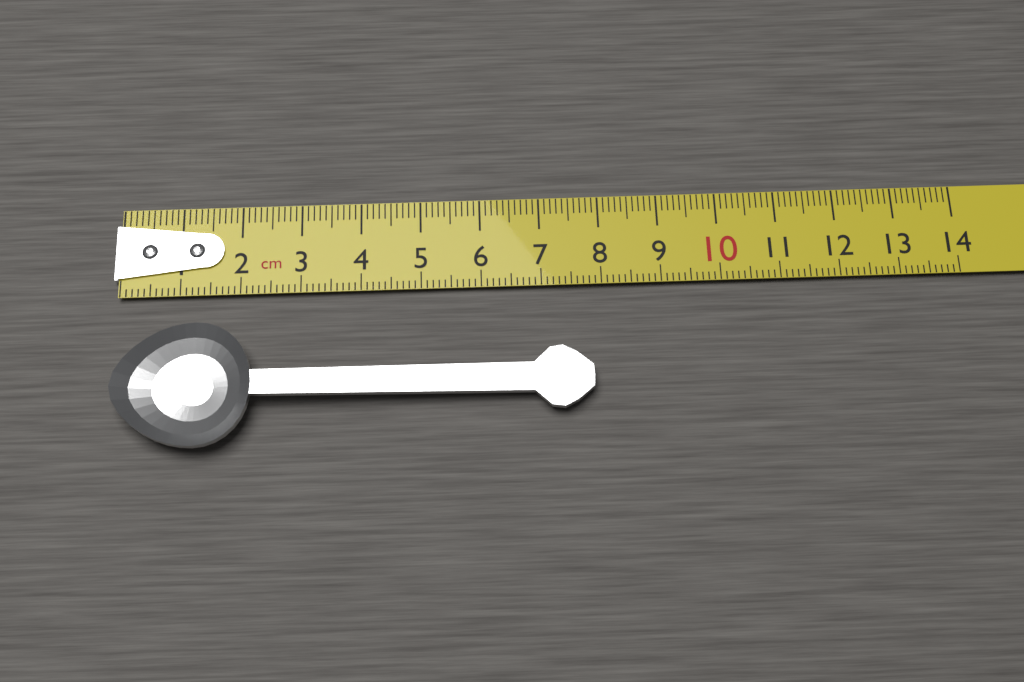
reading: 7.8 cm
